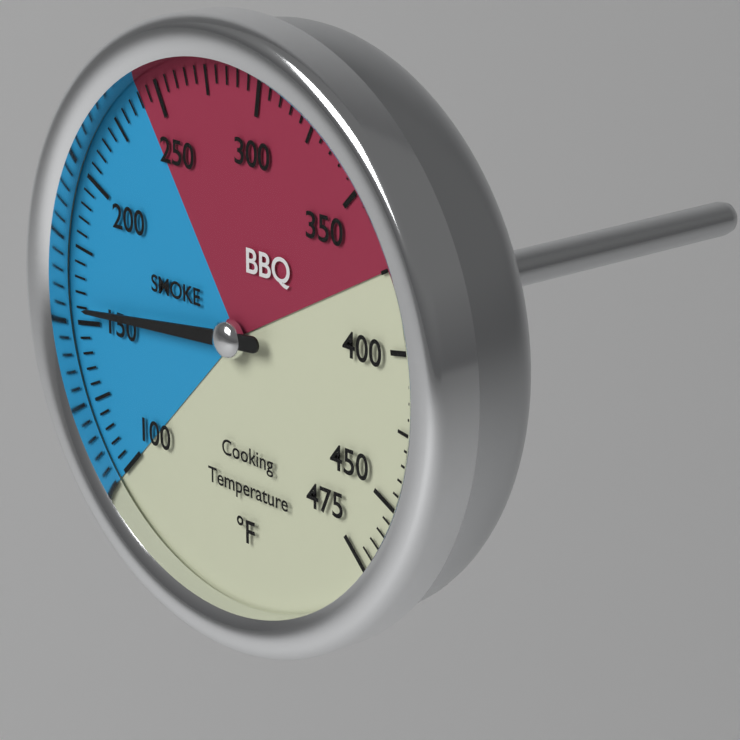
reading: 155 °F
